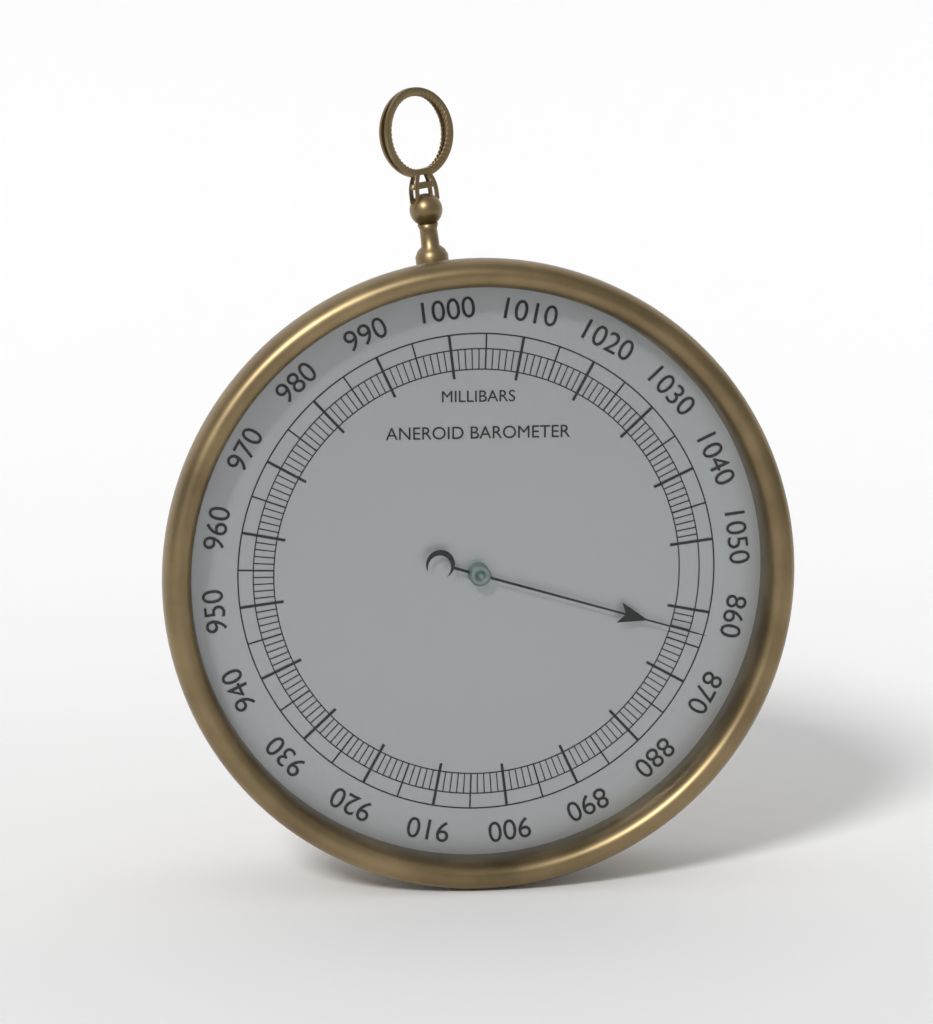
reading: 863 mbar
